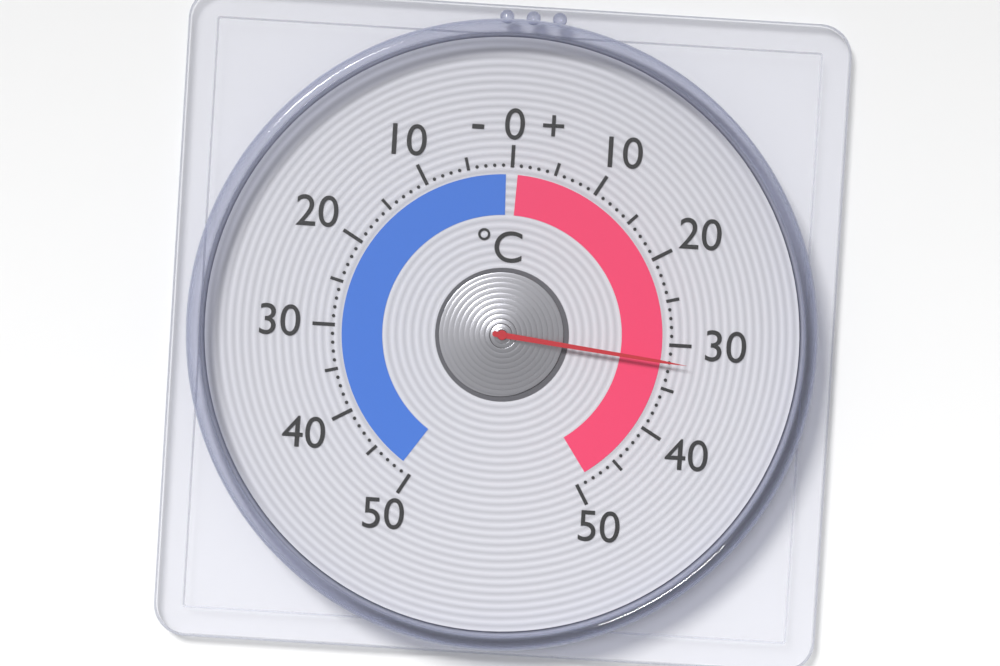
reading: 32 °C
